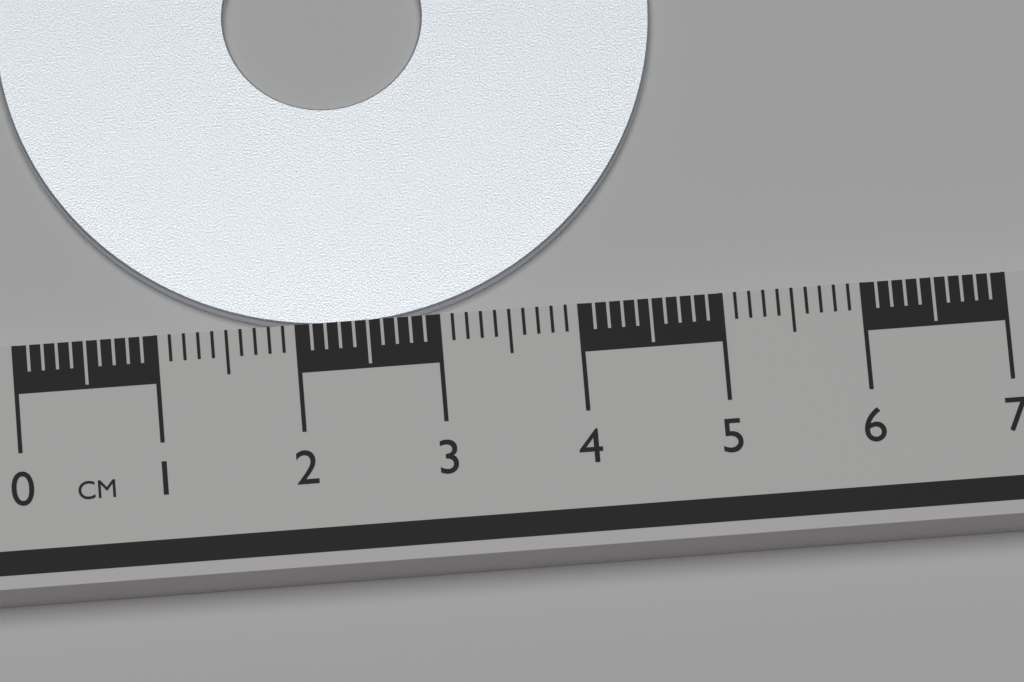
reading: 4.7 cm
